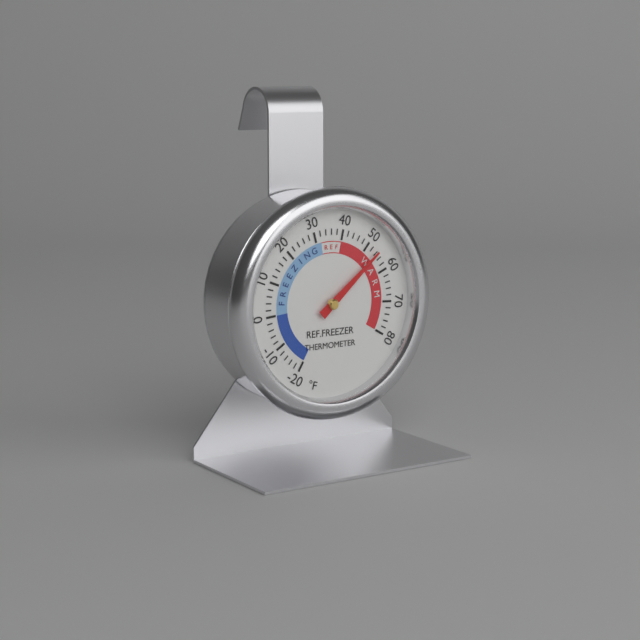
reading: 54 °F
